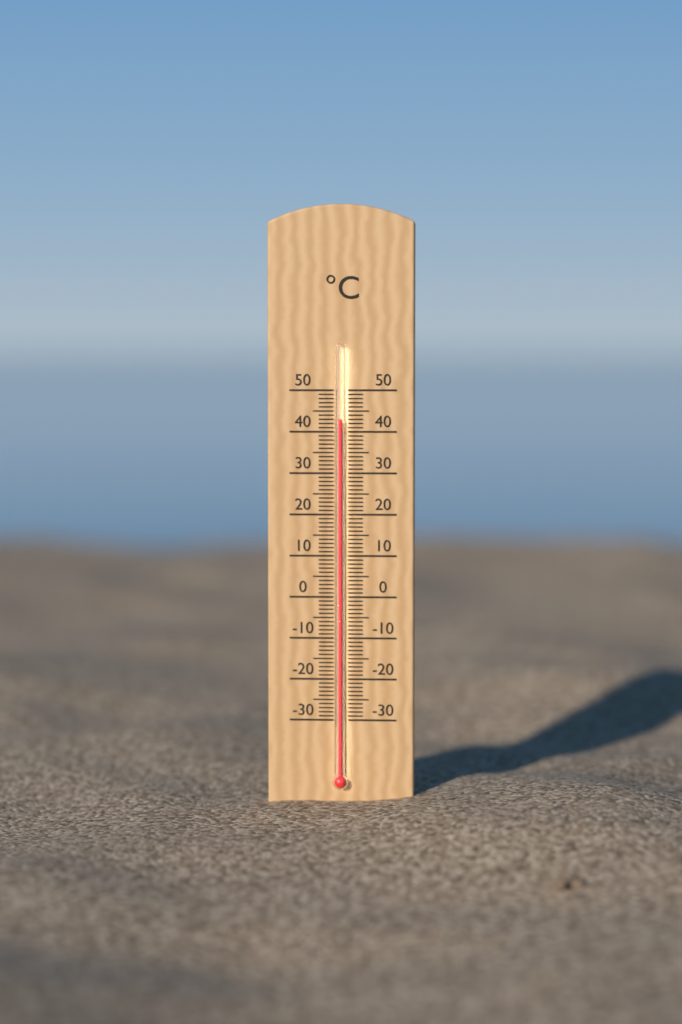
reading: 43 °C
